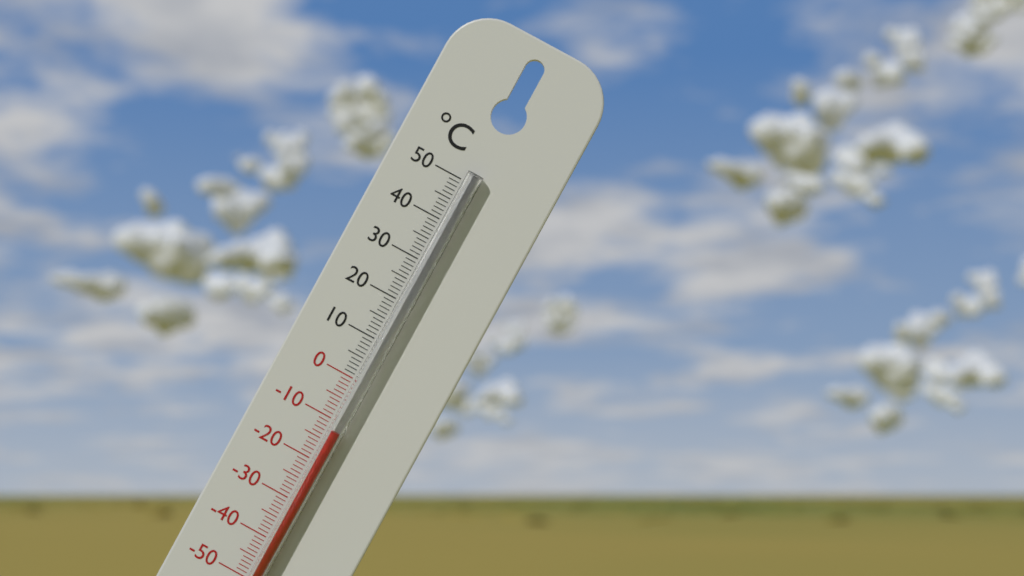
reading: -12 °C
